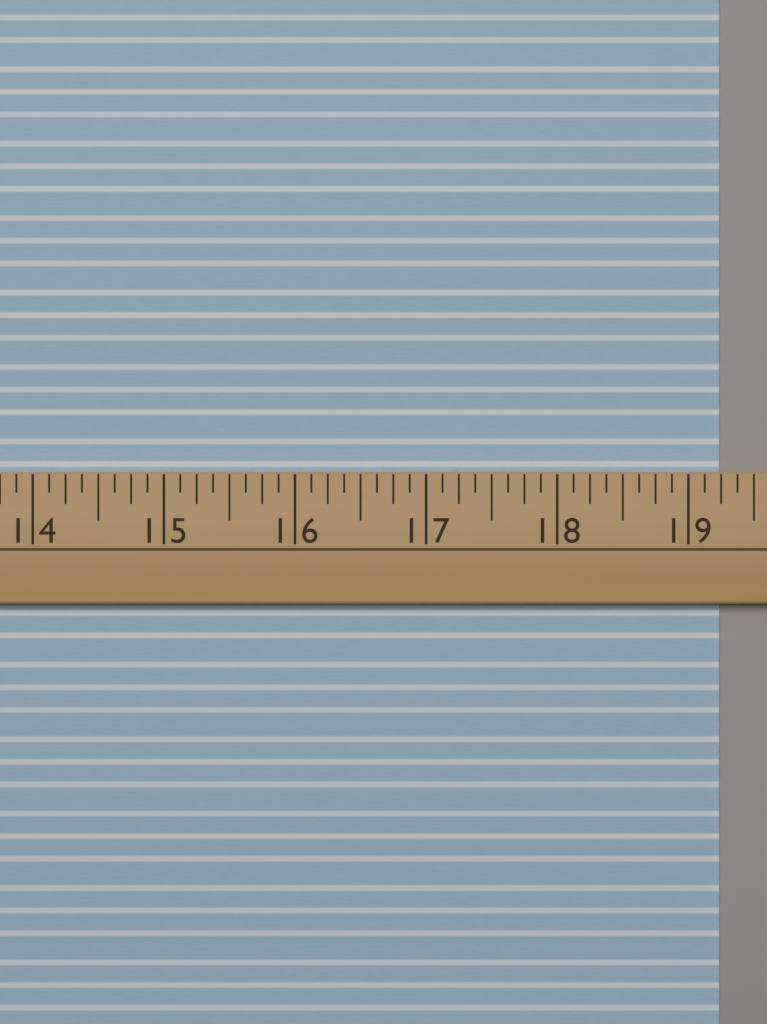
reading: 19.250 (no unit)
